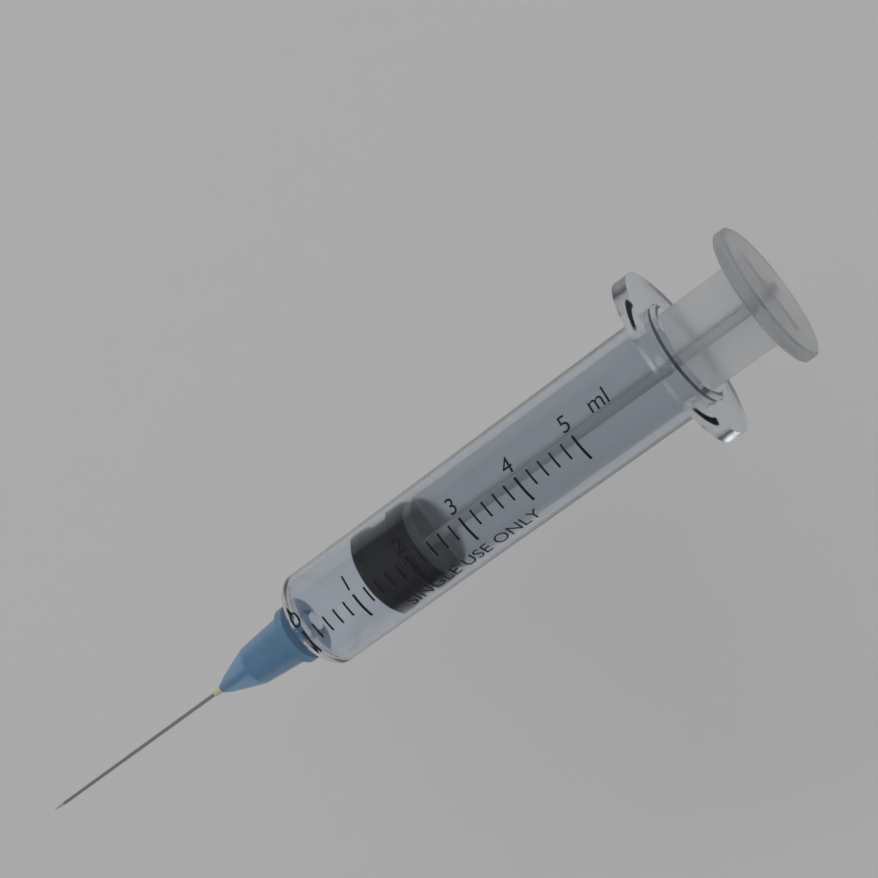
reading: 1.2 ml
